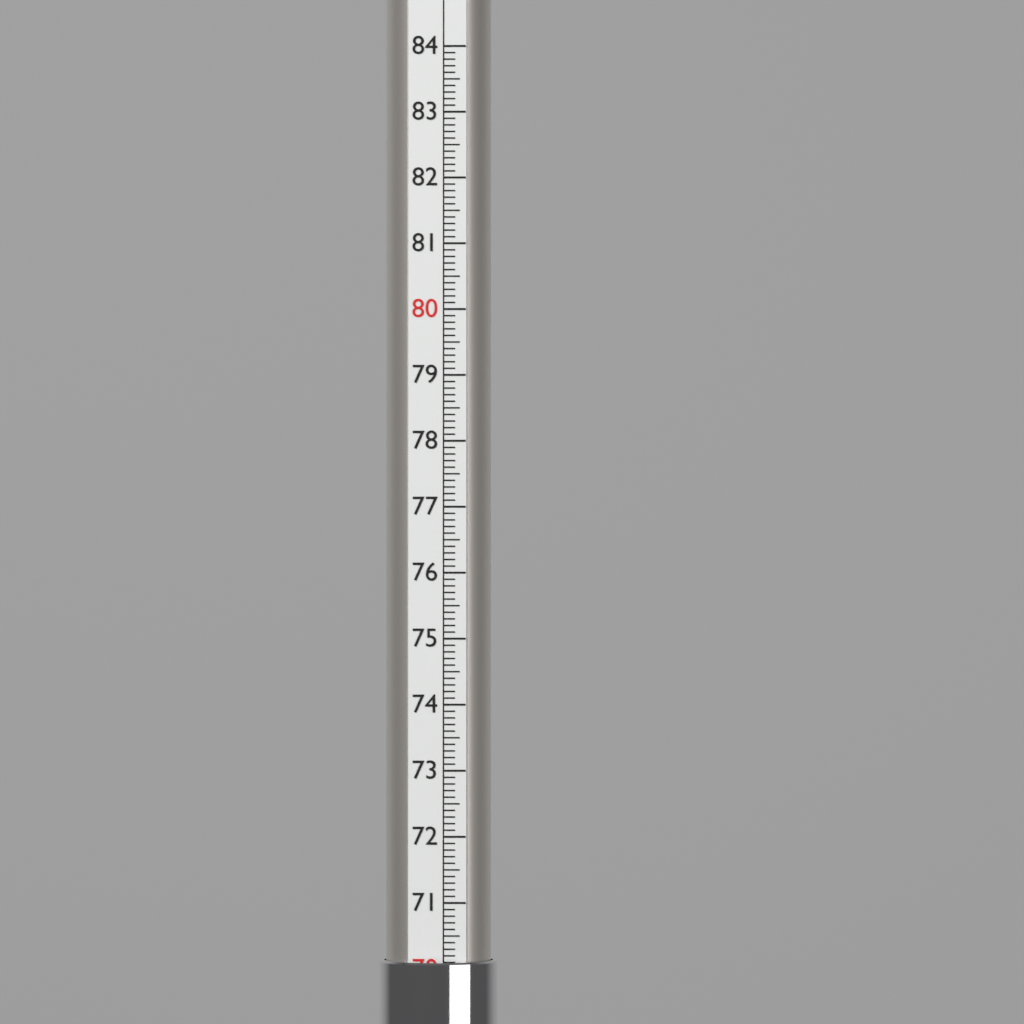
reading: 70.1 (no unit)
